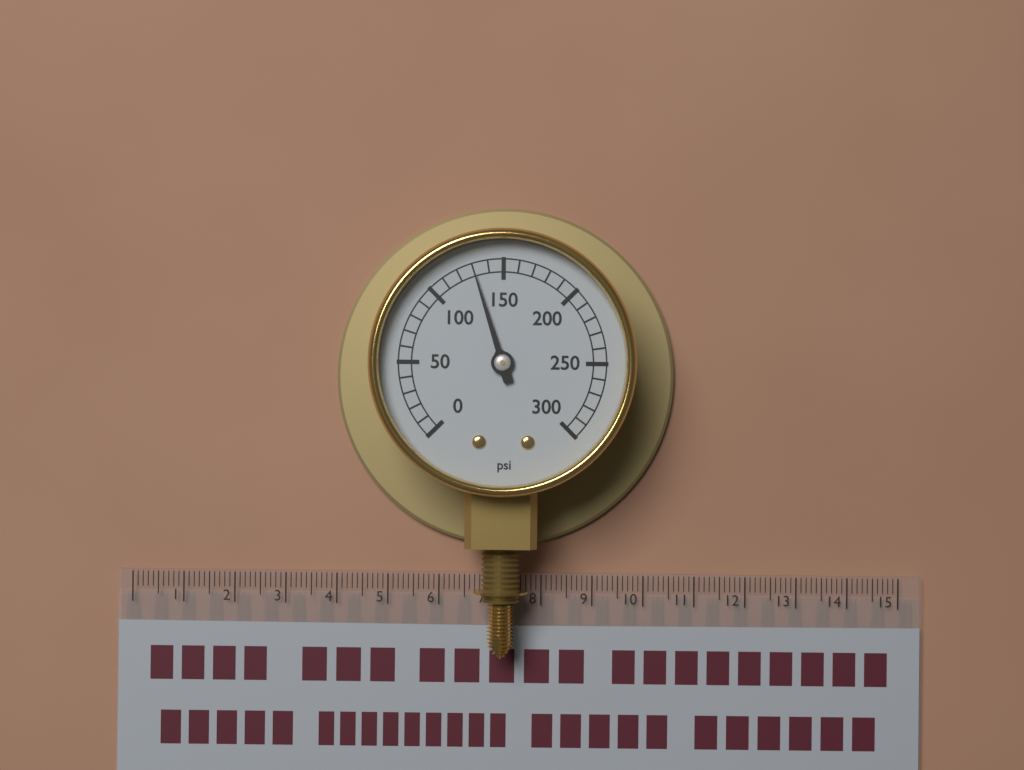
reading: 130 psi
